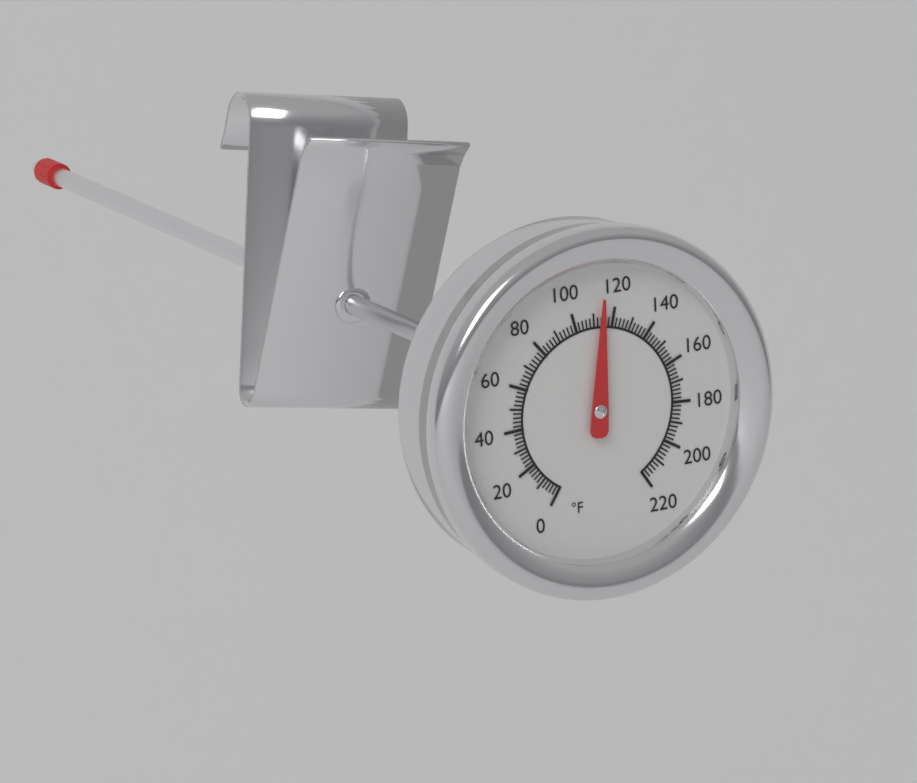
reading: 114 °F
